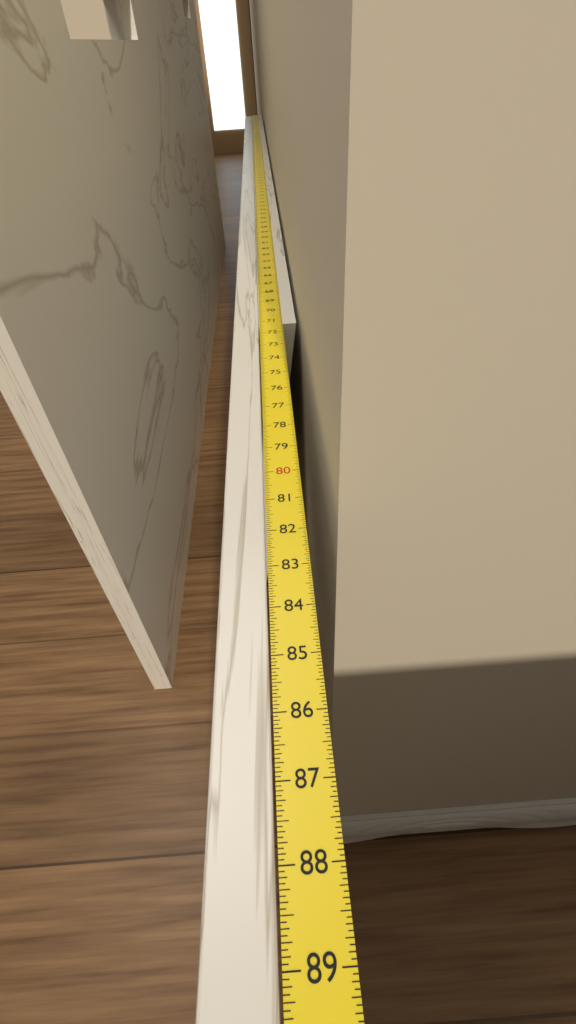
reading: 71.3125 in
